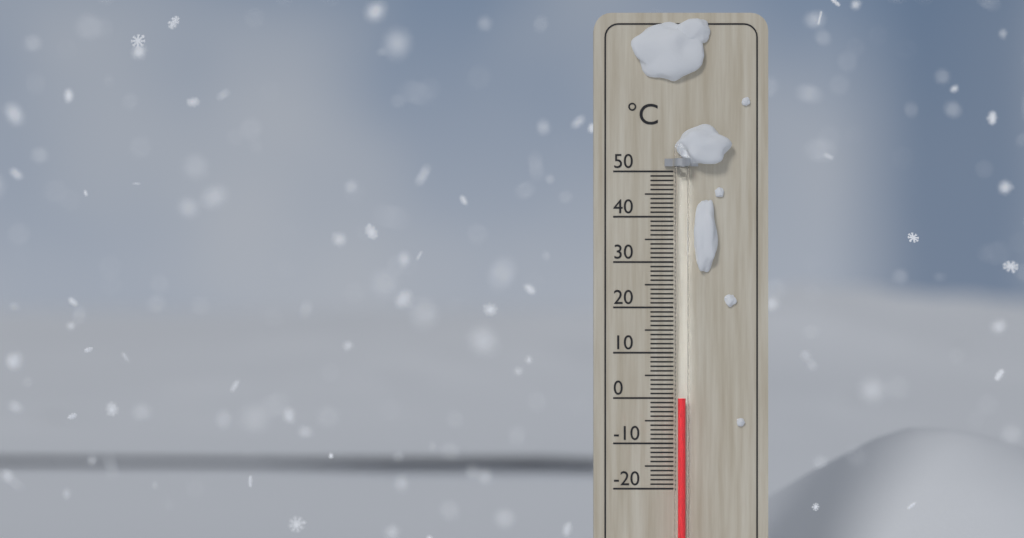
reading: 0 °C
